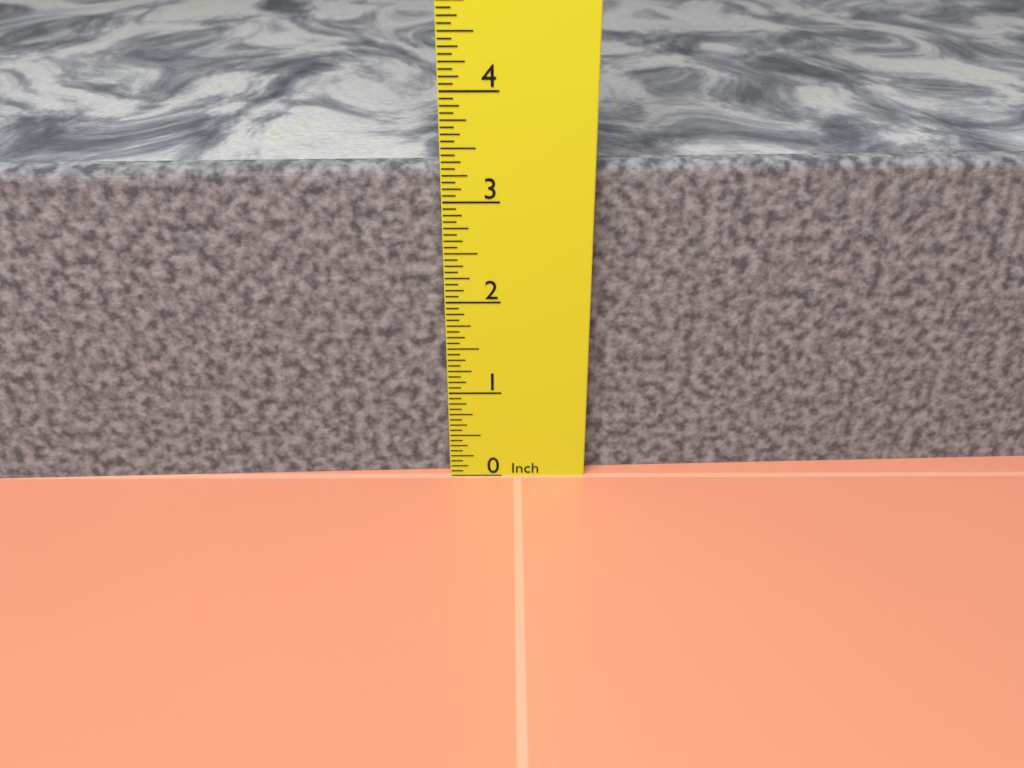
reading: 3.3125 in
